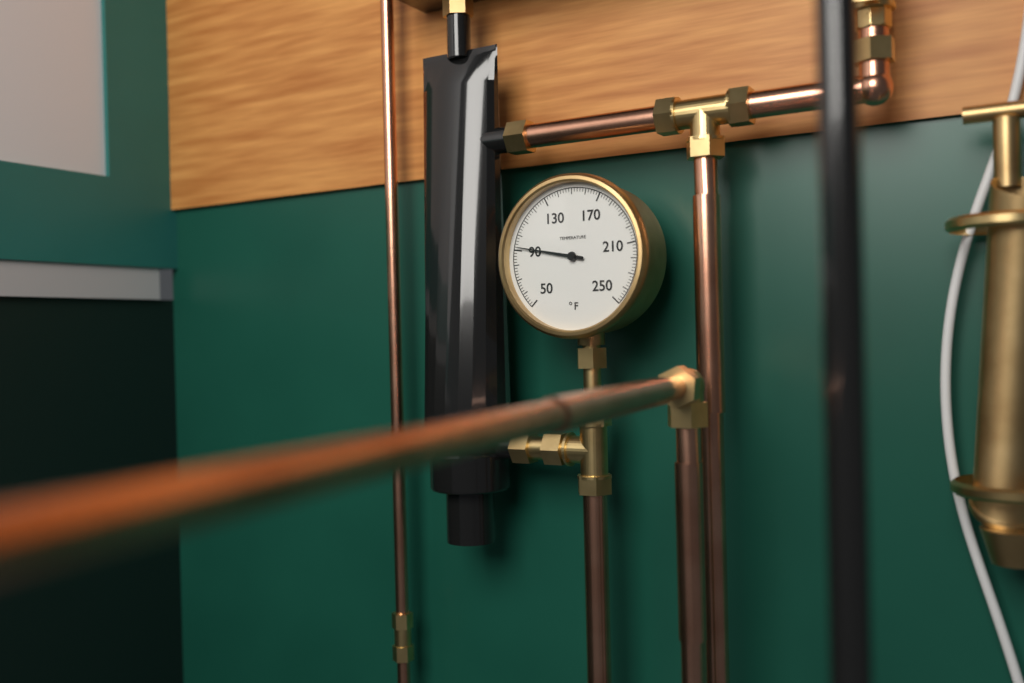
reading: 92 °F
